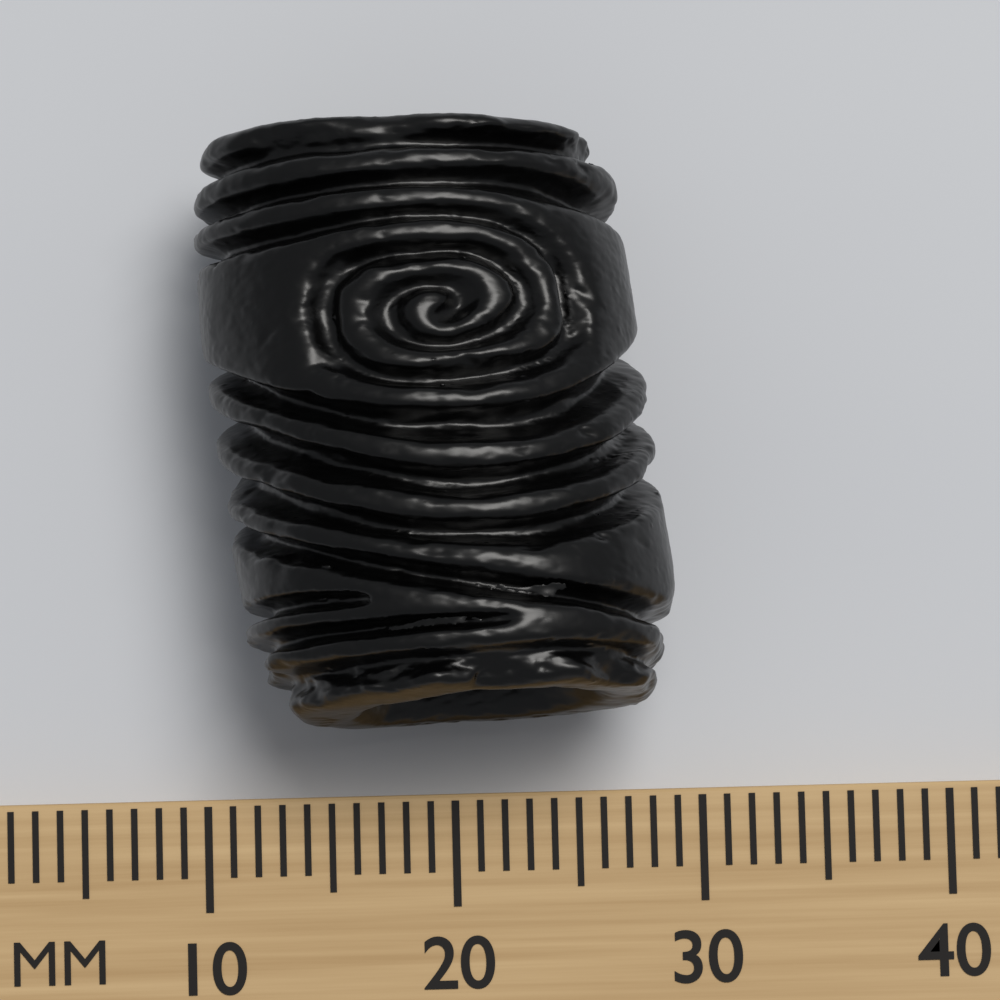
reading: 29 mm
